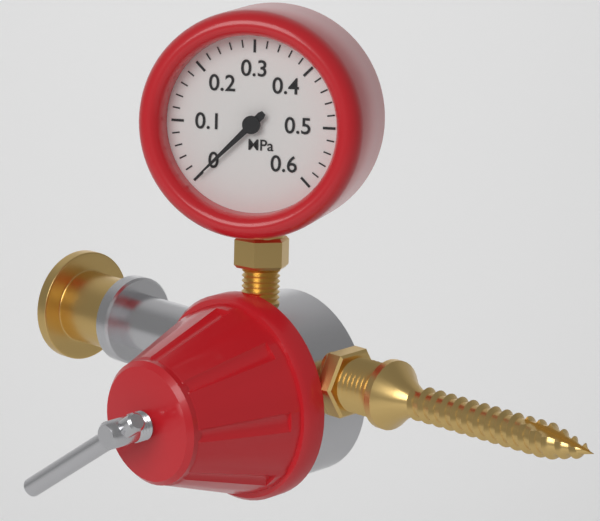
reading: 0.00 MPa
